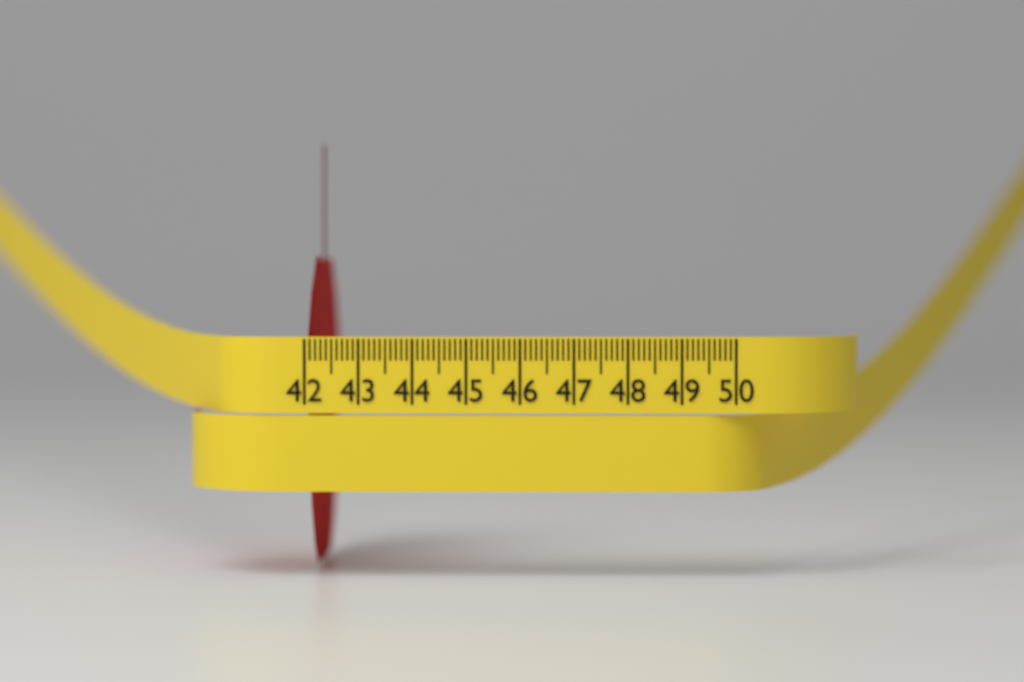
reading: 42.1 cm
